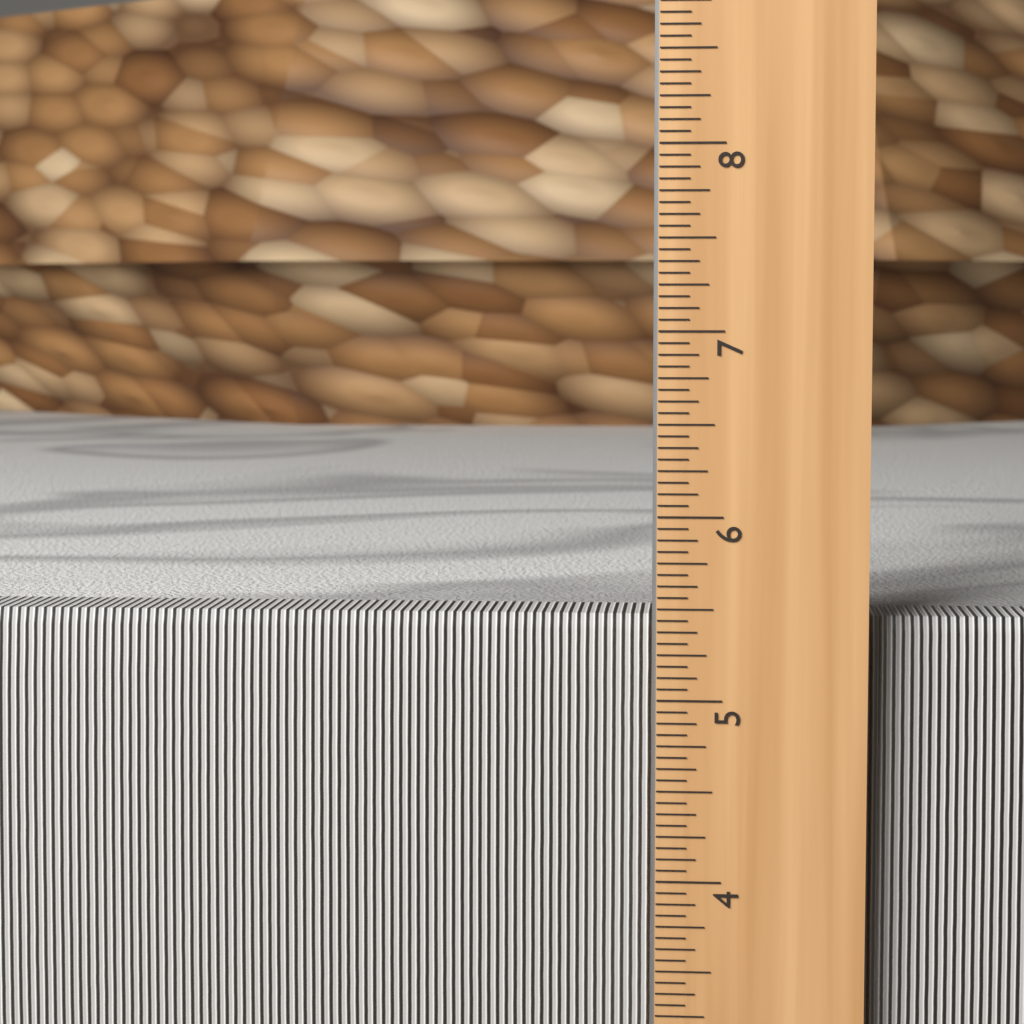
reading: 5.4375 in
